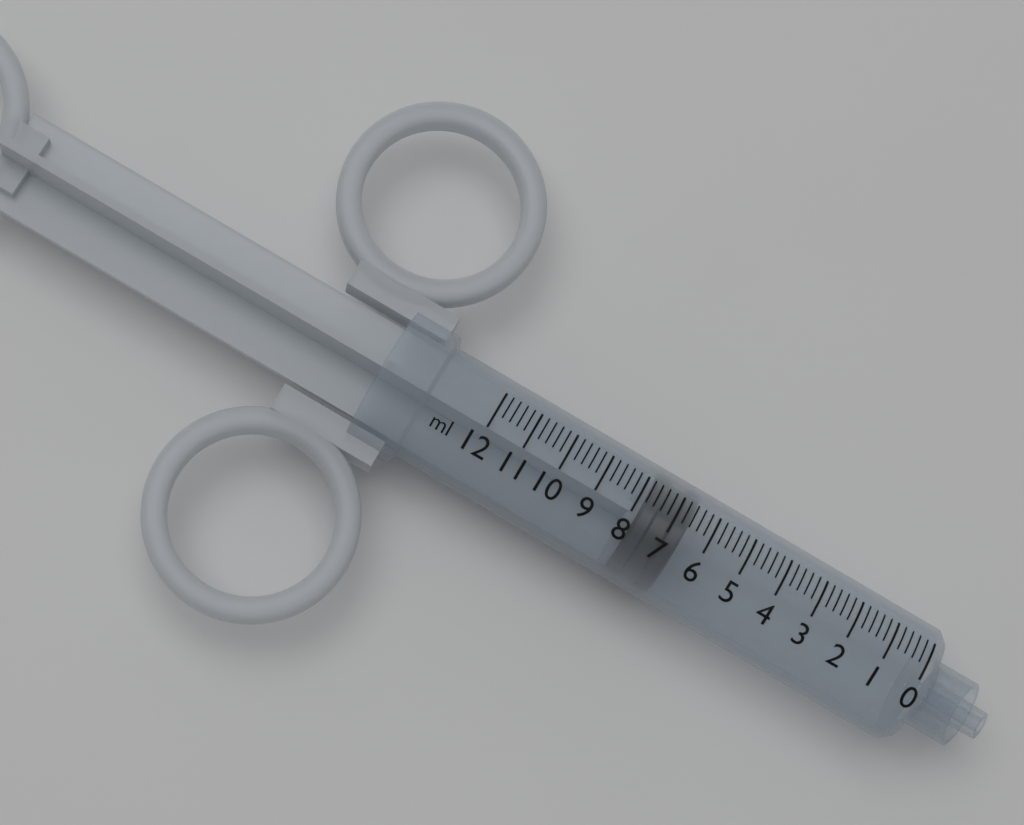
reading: 6.6 ml
